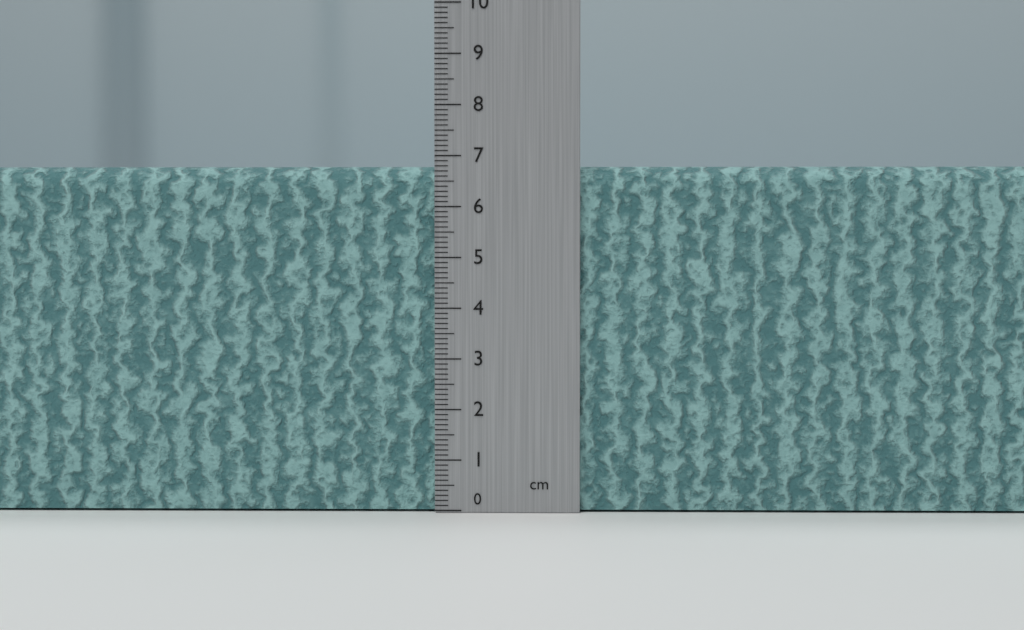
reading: 6.8 cm
